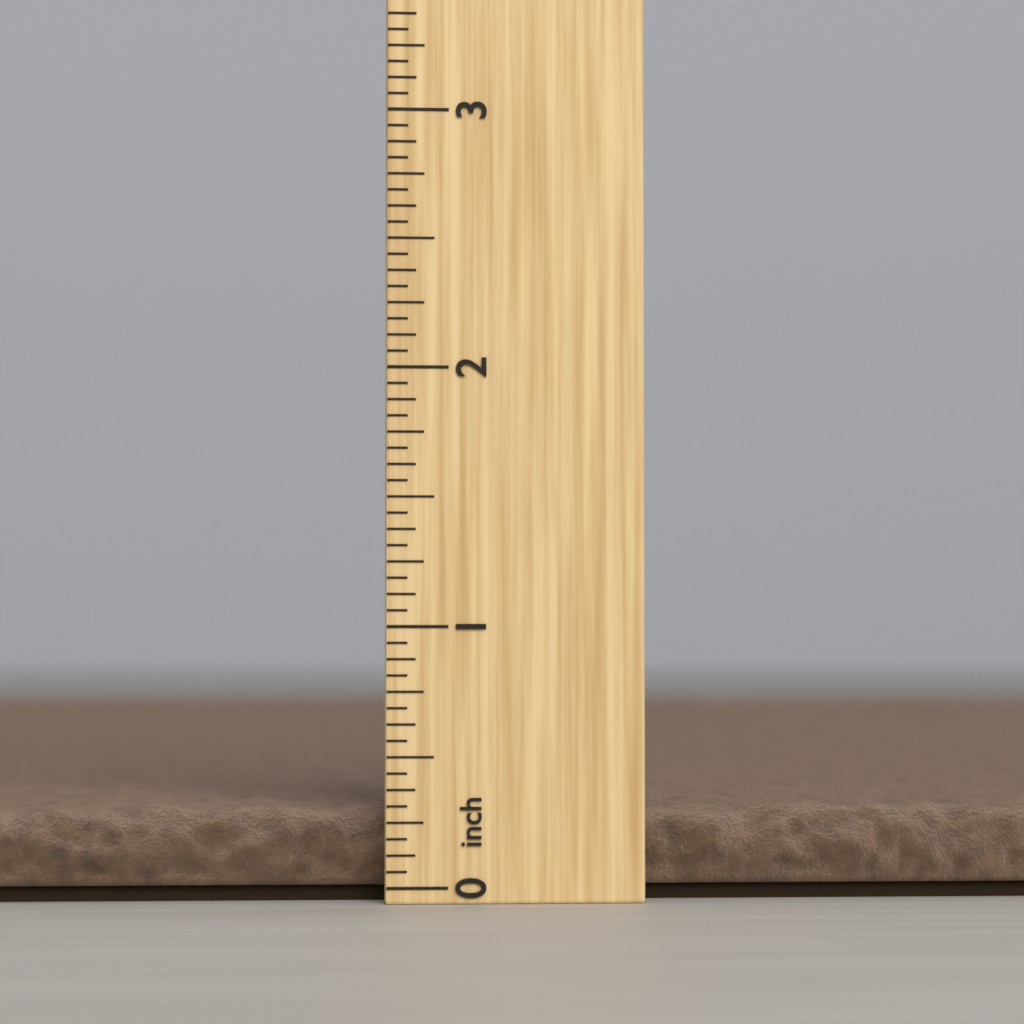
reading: 0.3125 inch
